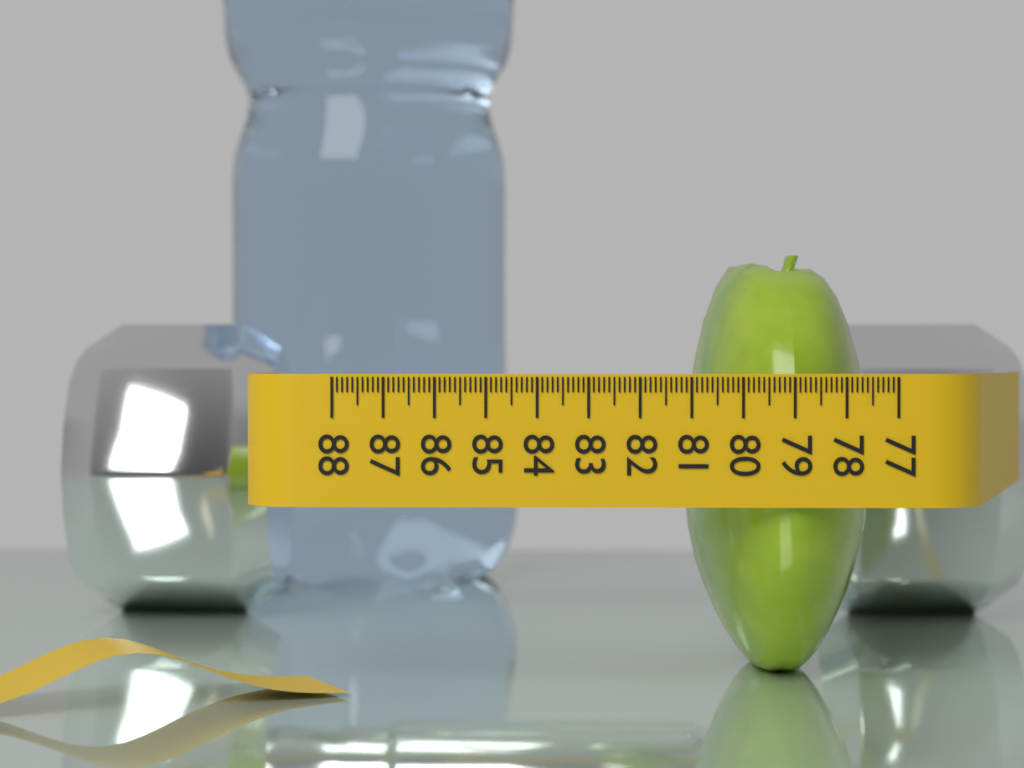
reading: 80.9 (no unit)
